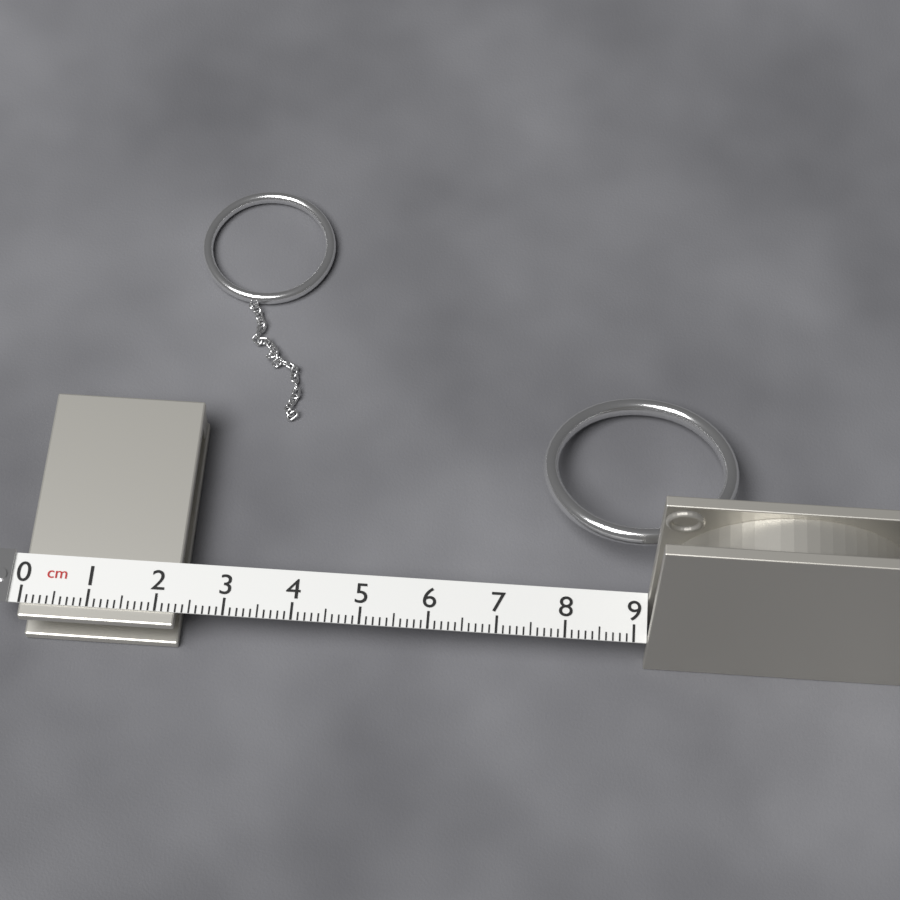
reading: 2.3 cm
